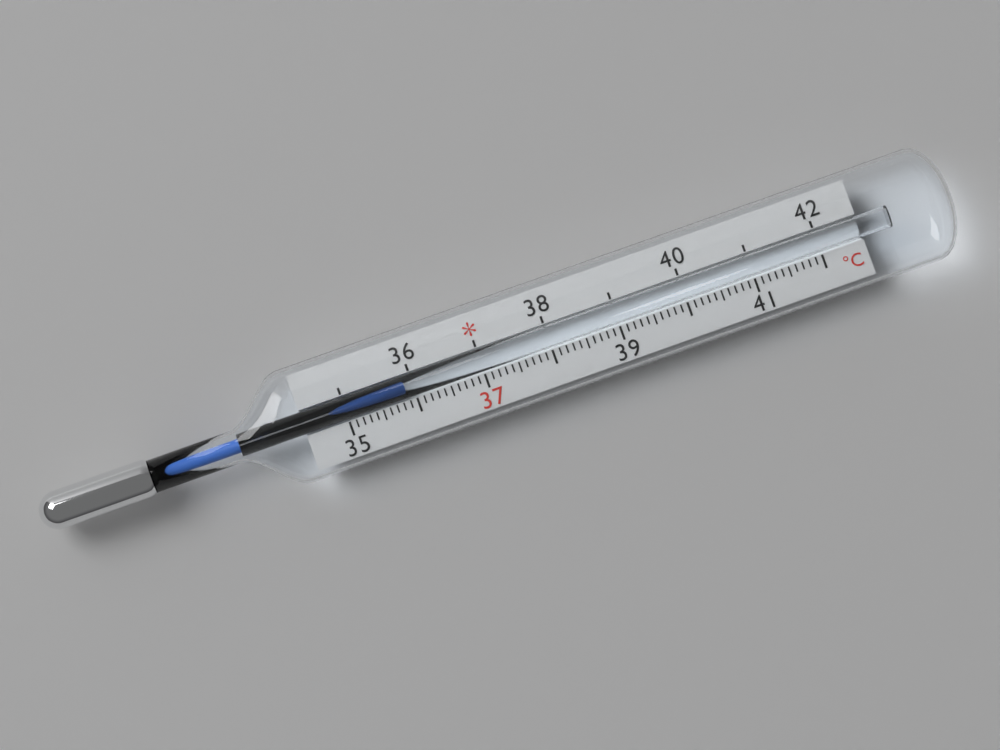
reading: 35.9 °C
